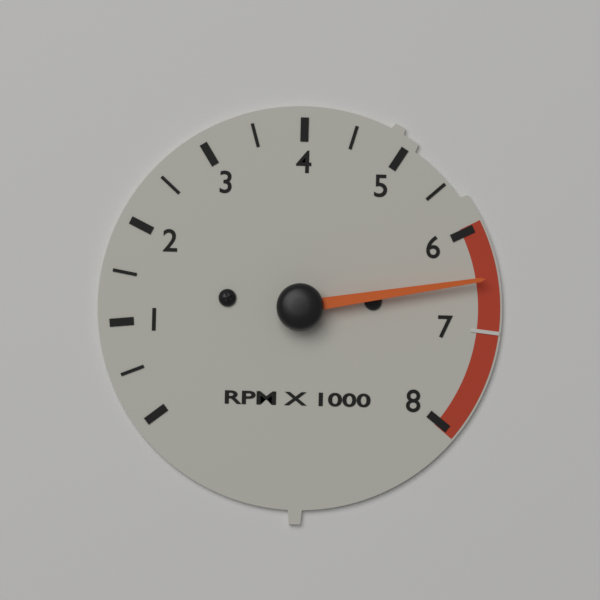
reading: 6500 RPM
